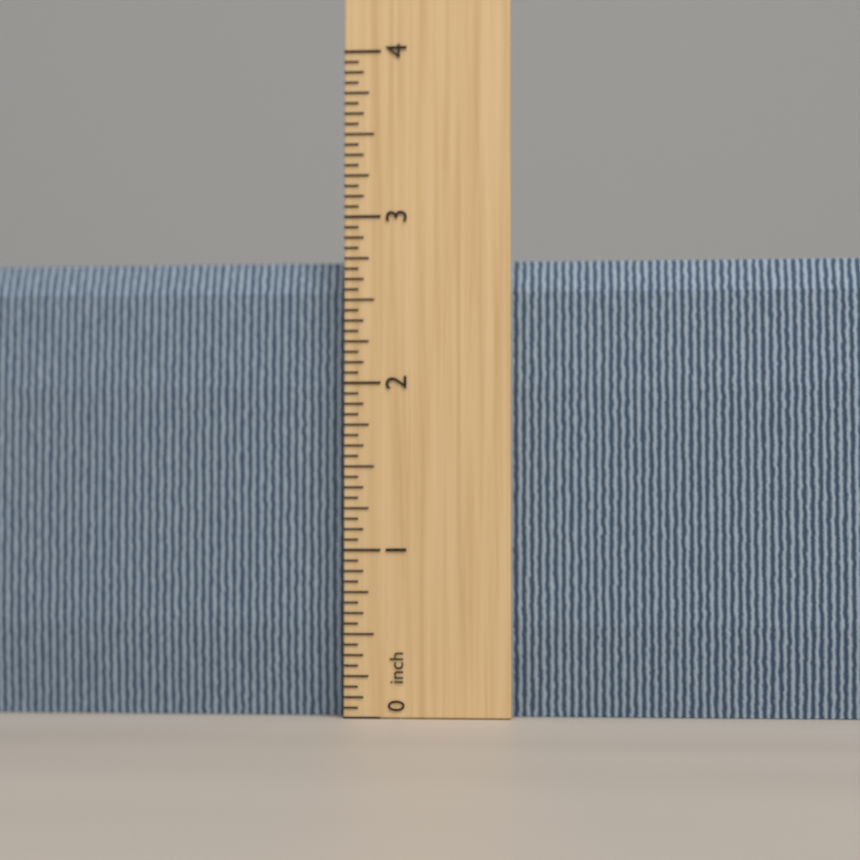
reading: 2.7500 inch
